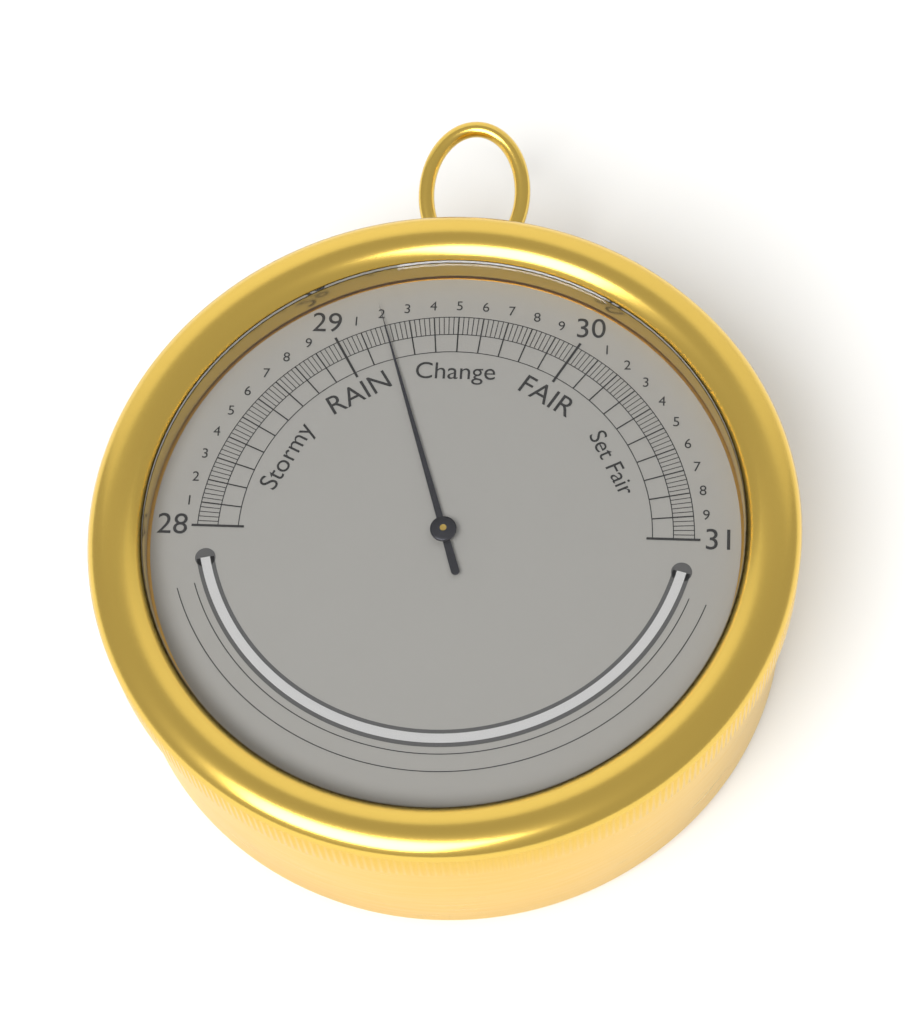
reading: 29.20 inHg
